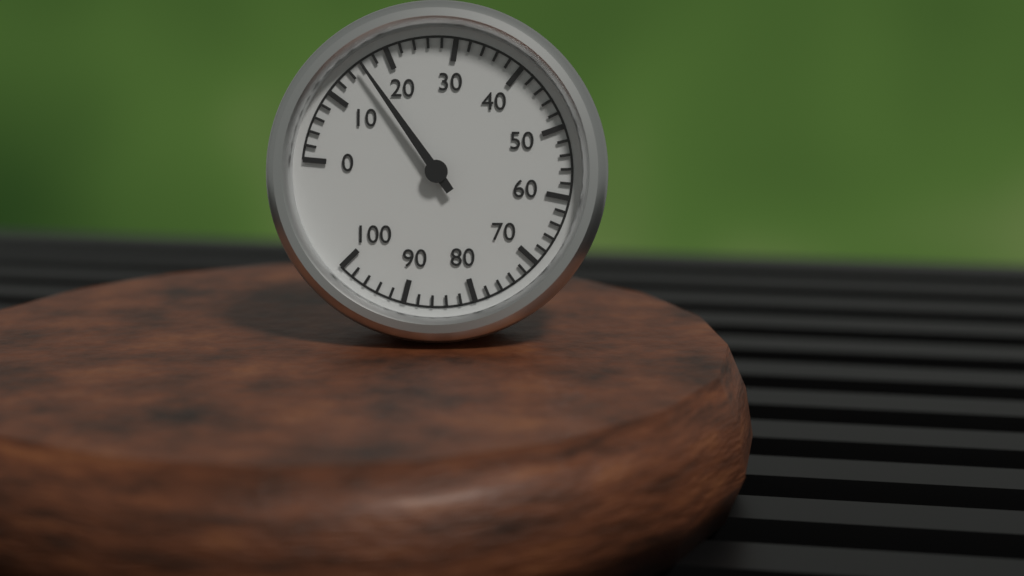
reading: 16 (no unit)
